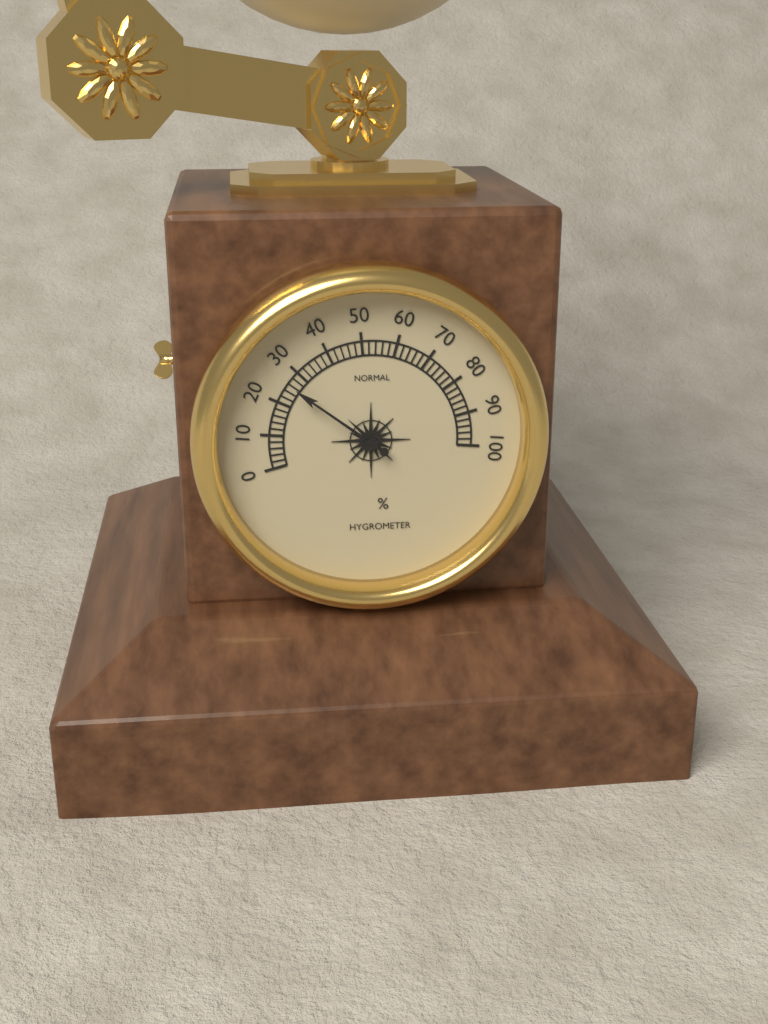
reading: 26 %
